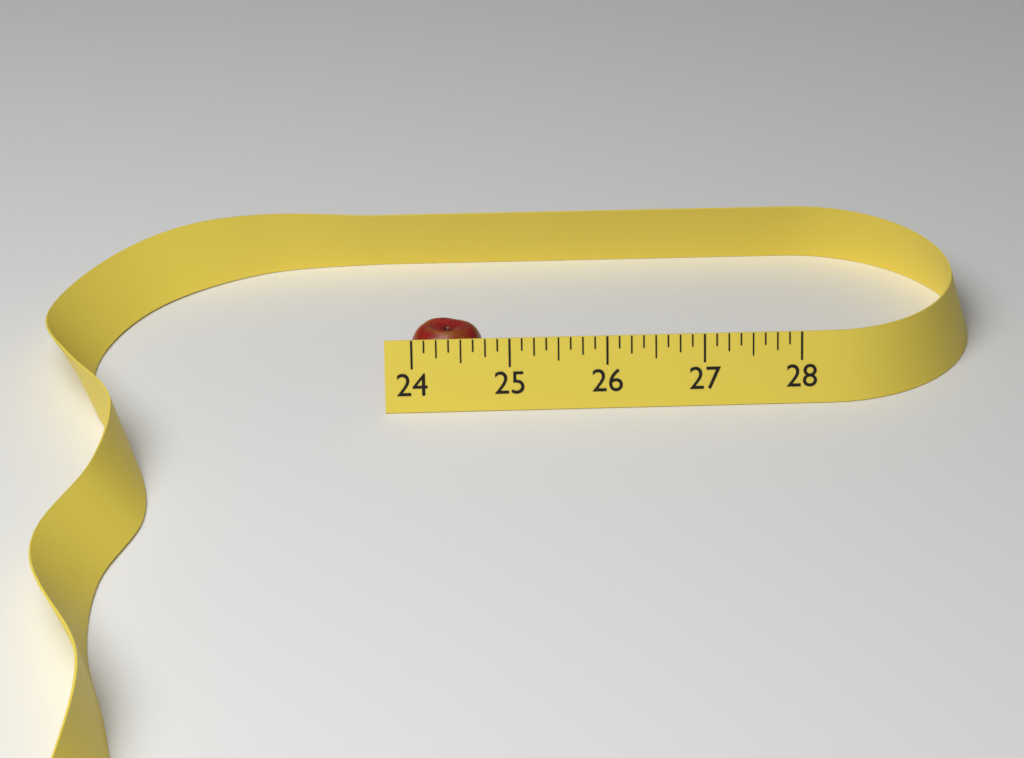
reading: 24.750 (no unit)
